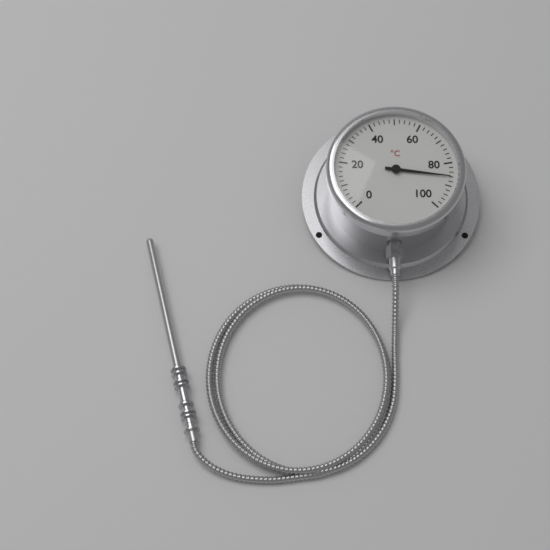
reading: 86 °C
